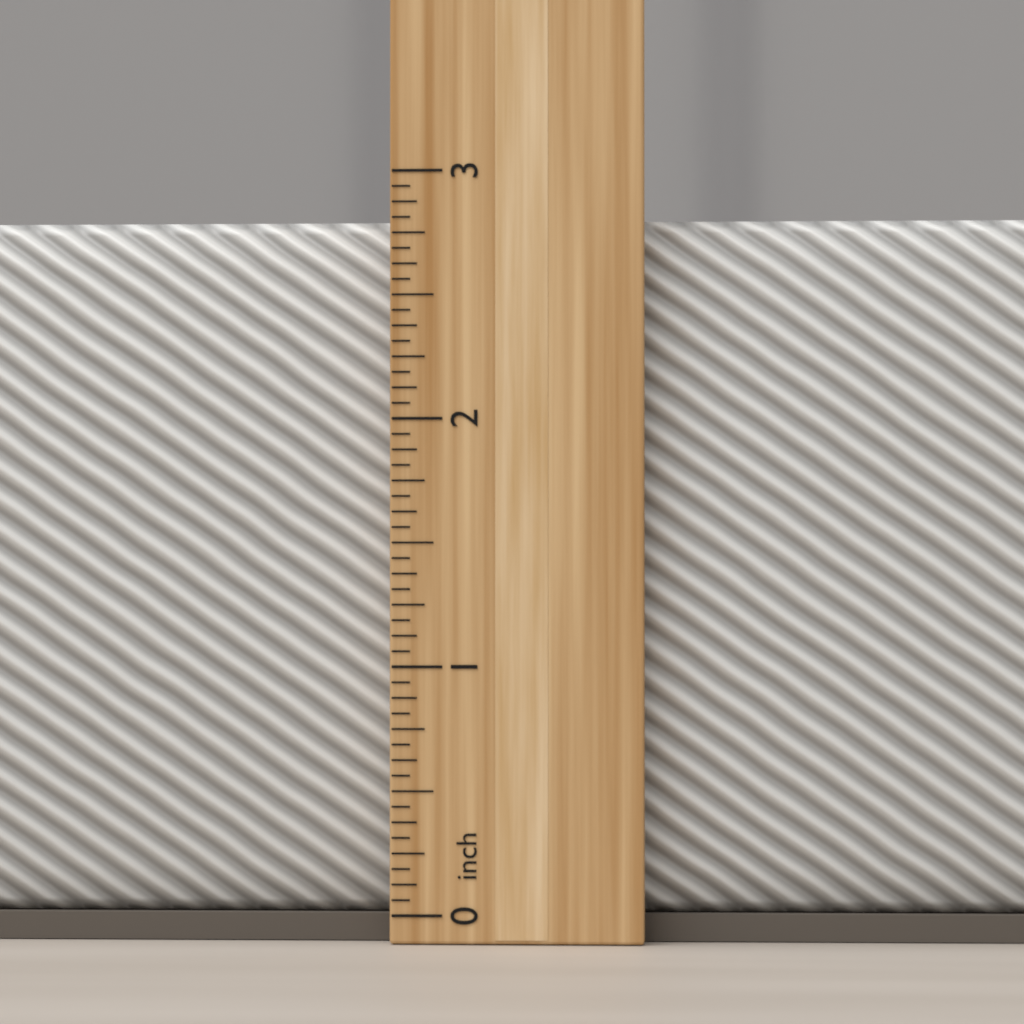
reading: 2.8125 inch
